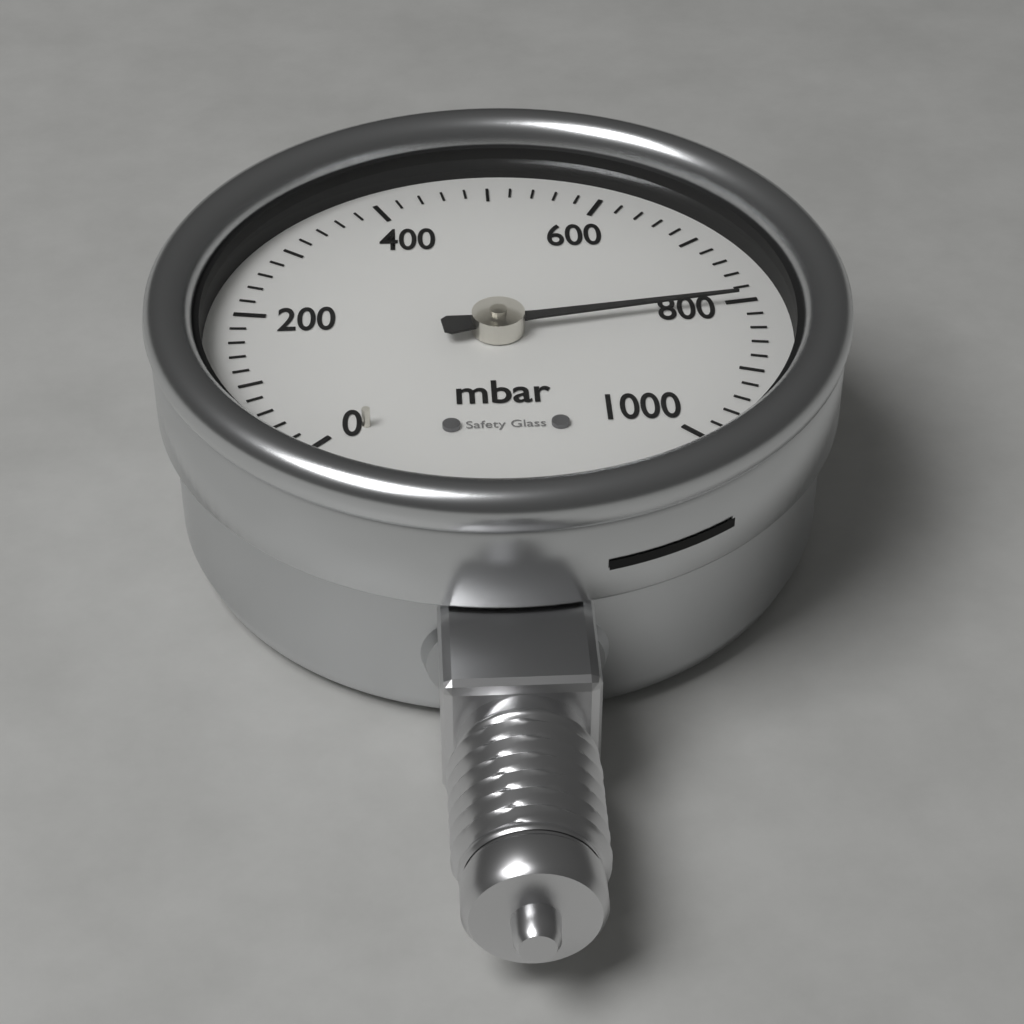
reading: 800 mbar
